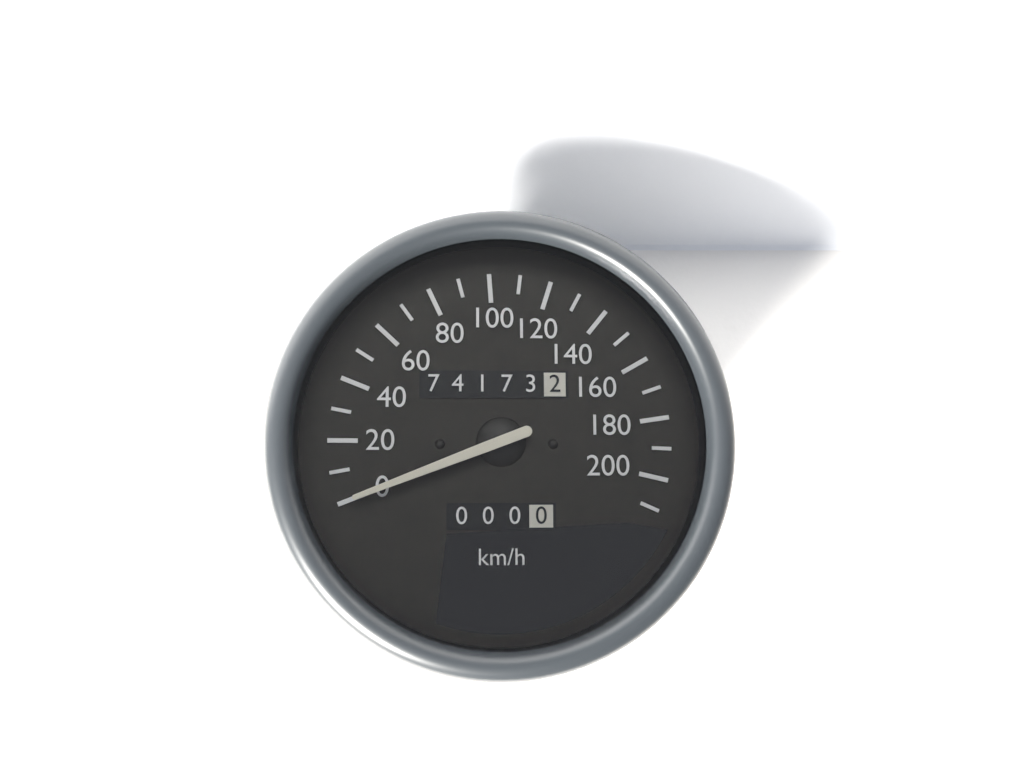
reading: 0 km/h
